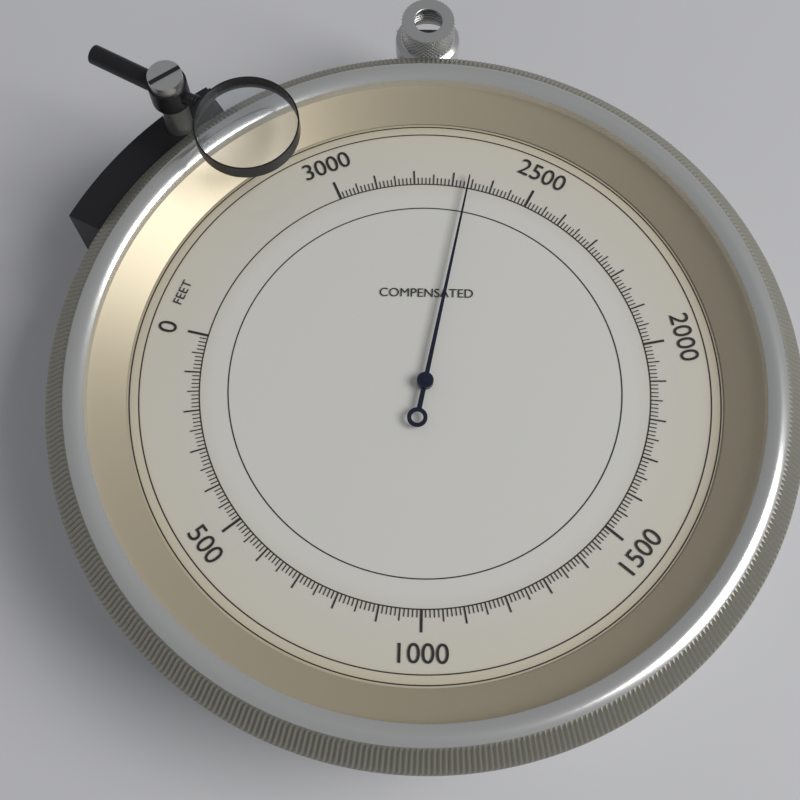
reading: 2660 feet
